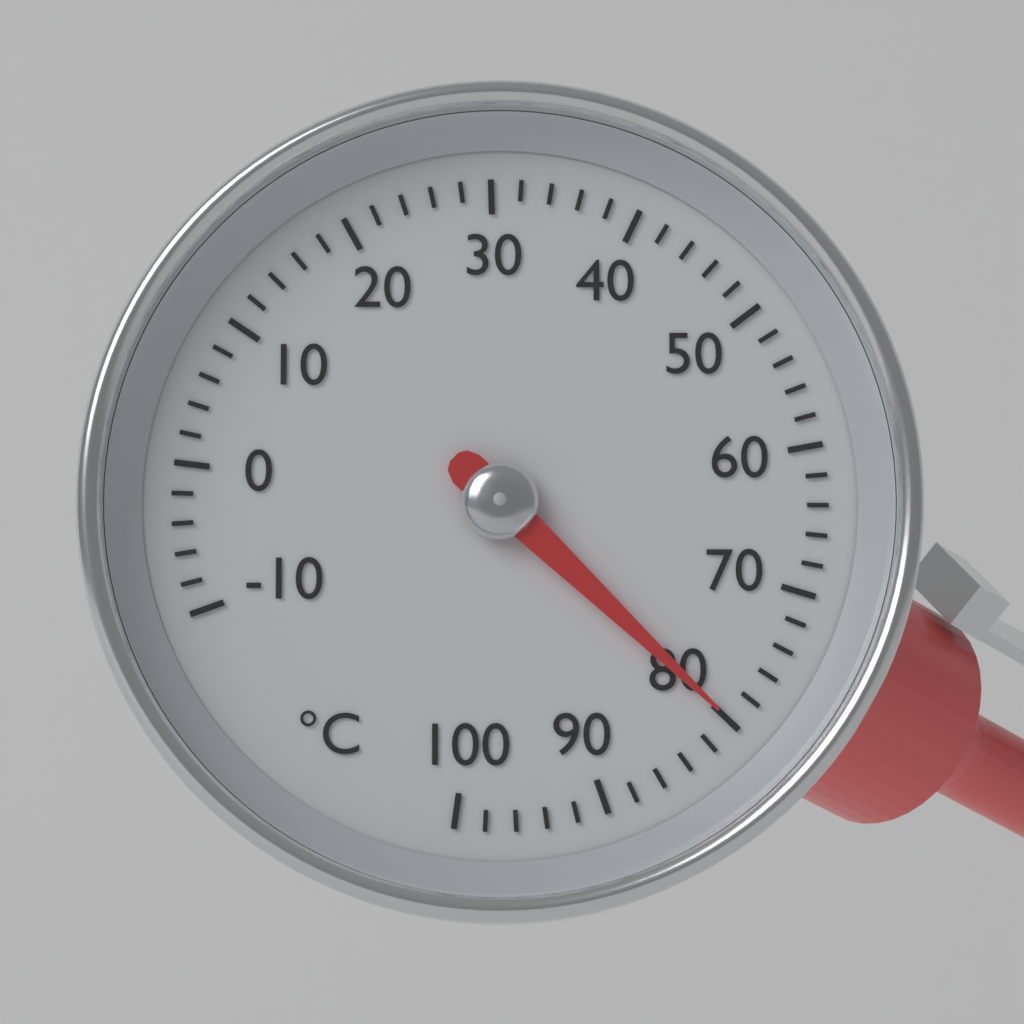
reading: 80 °C
